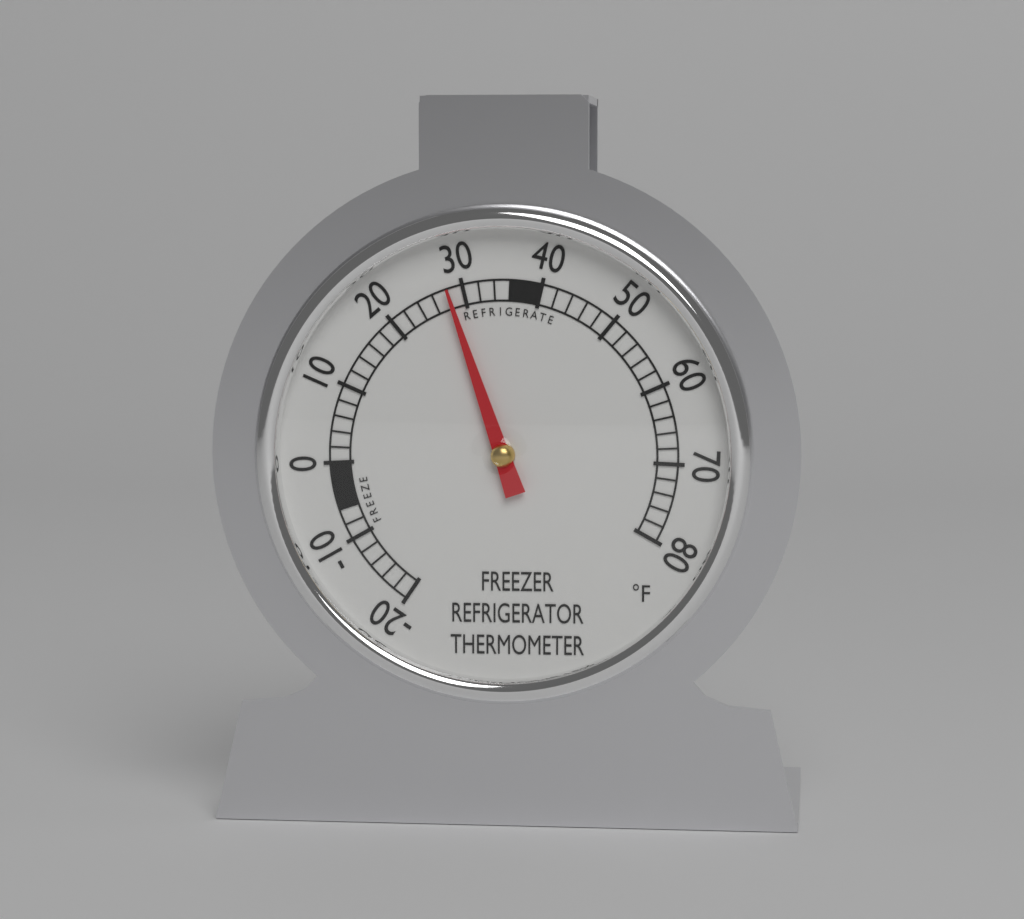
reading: 28 °F
